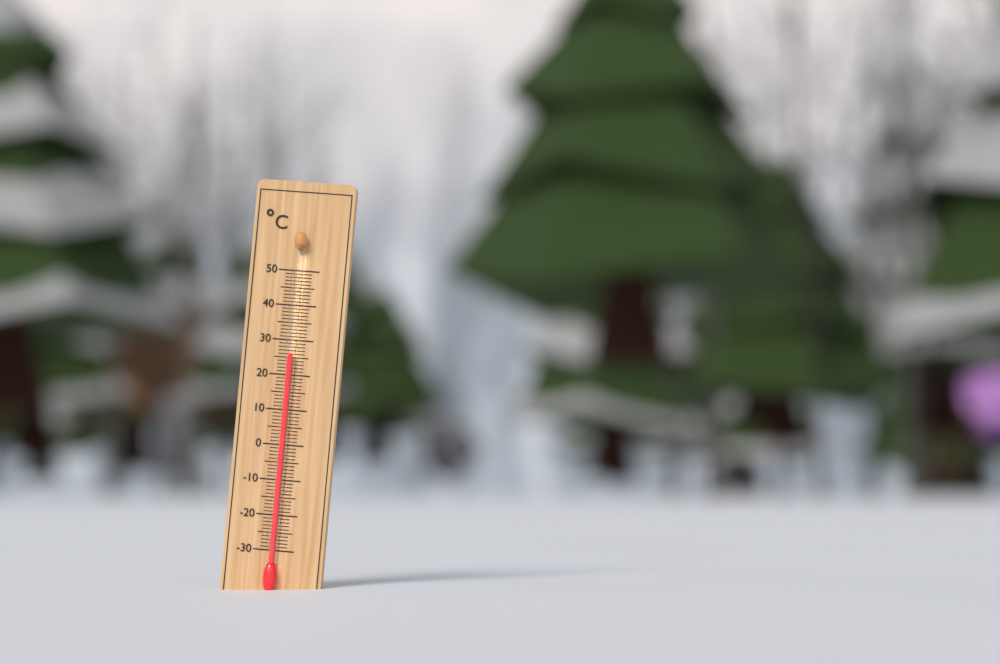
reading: 26 °C
